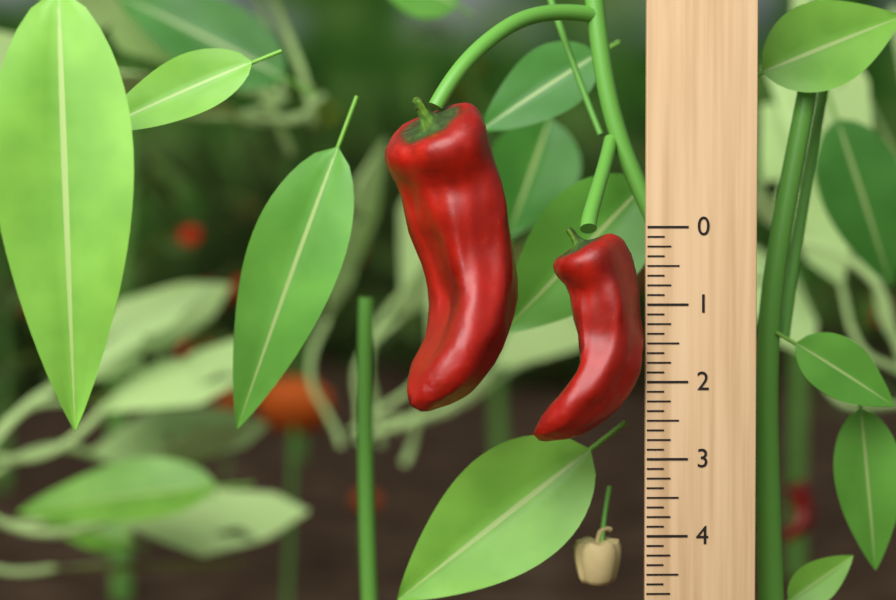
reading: 2.750 (no unit)
